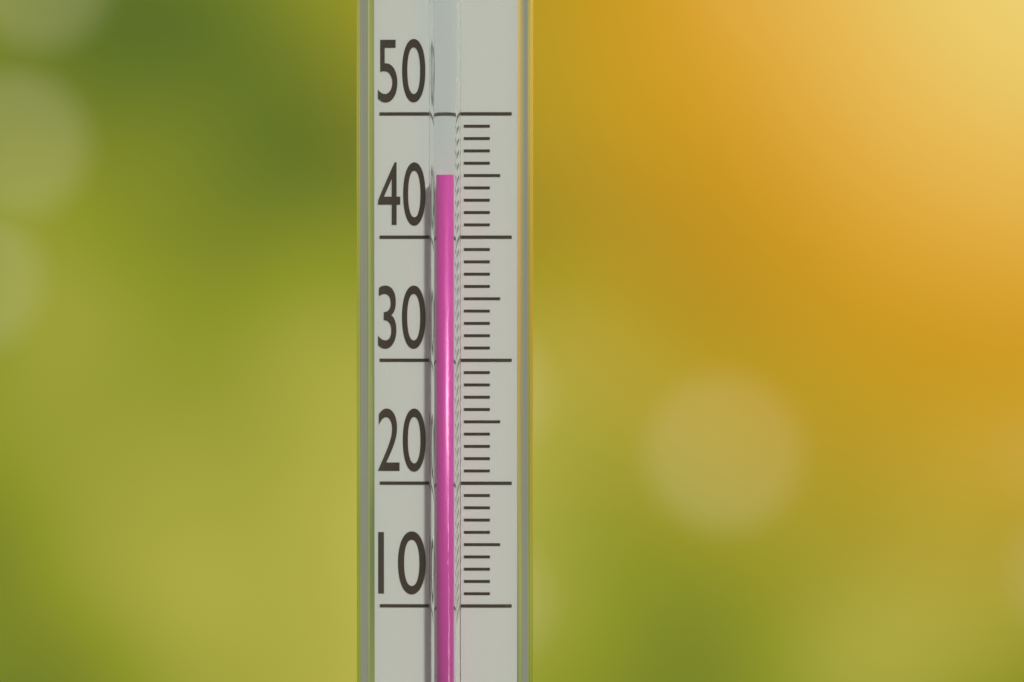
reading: 45 (no unit)
